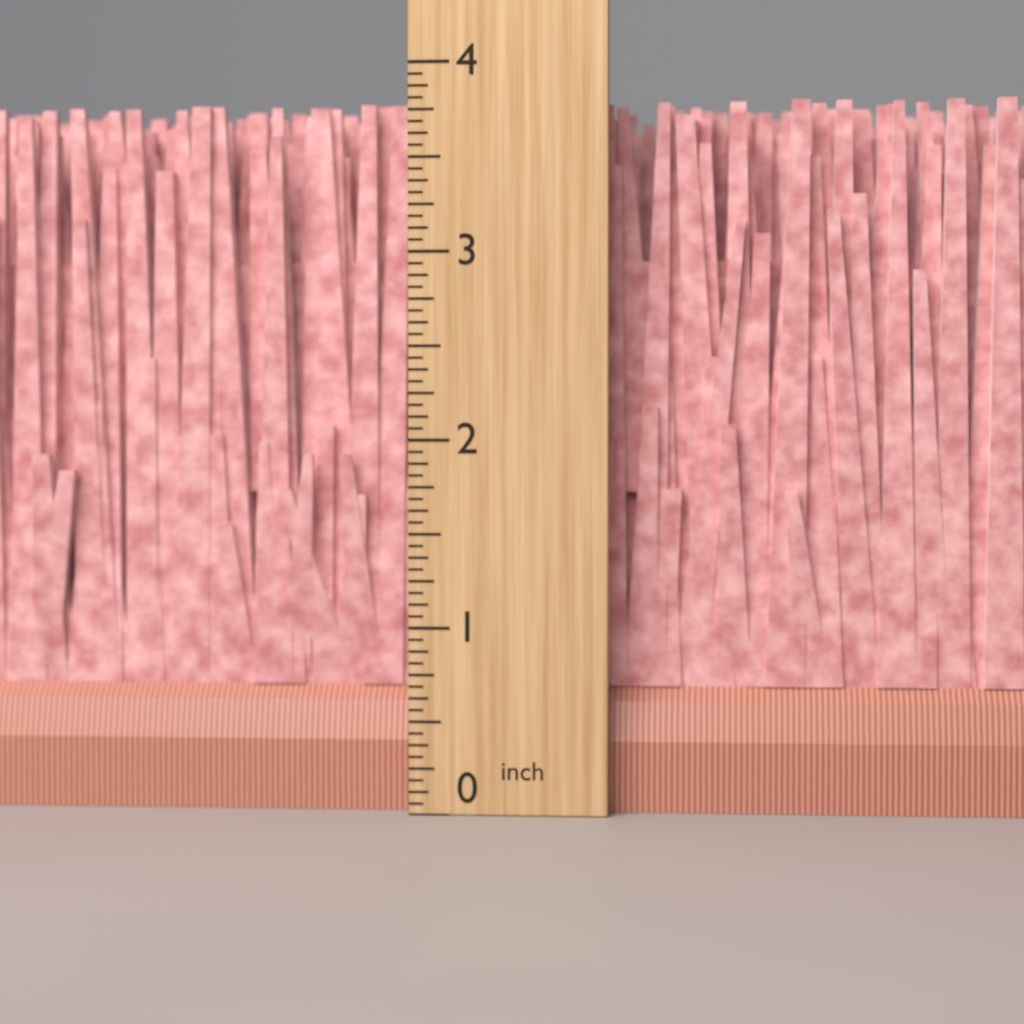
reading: 3.8125 inch
